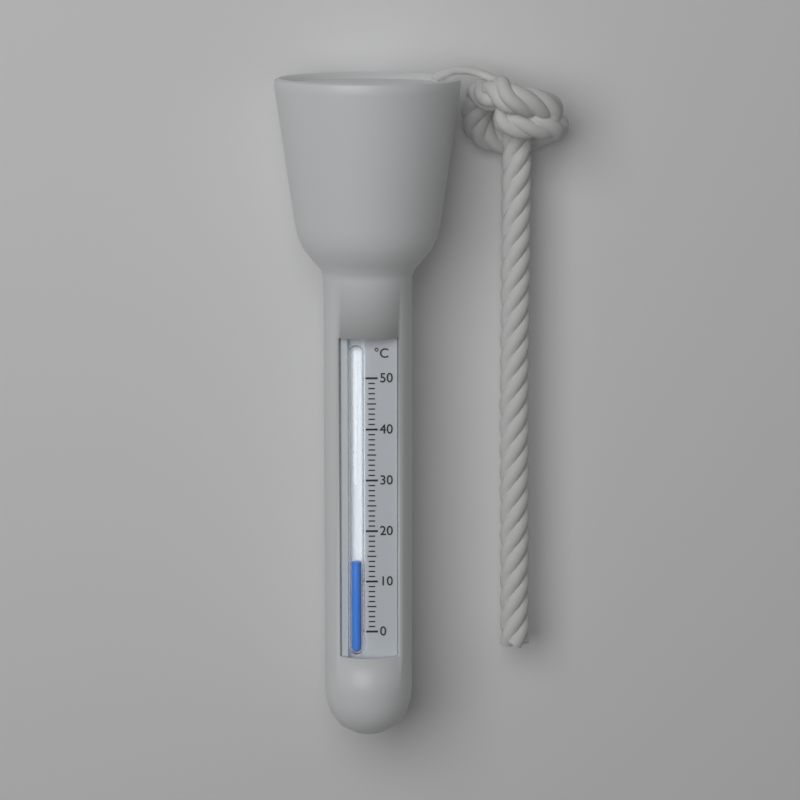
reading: 14 °C
